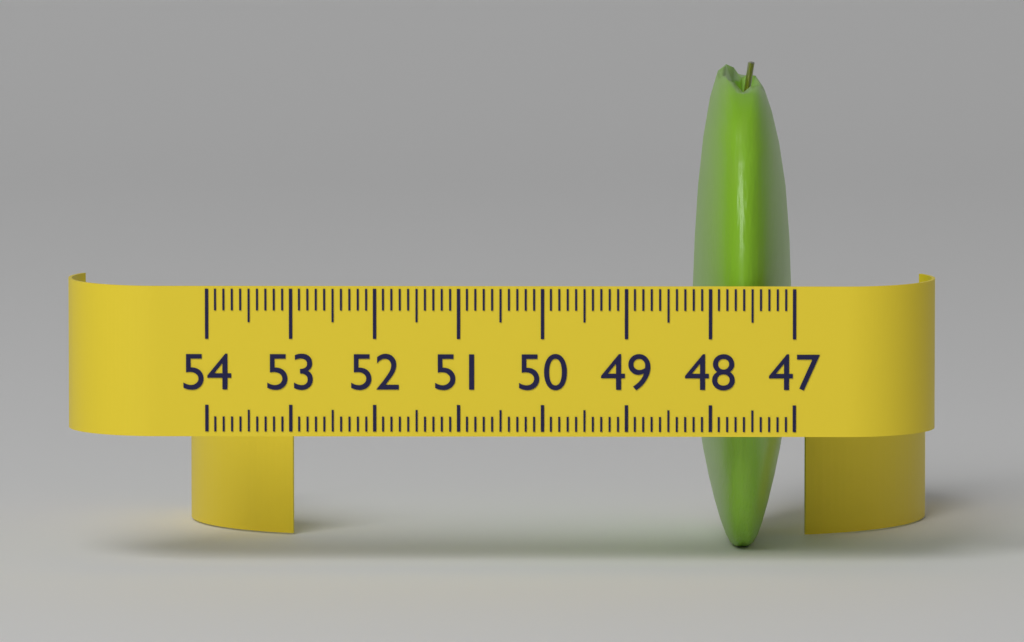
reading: 48.2 (no unit)
